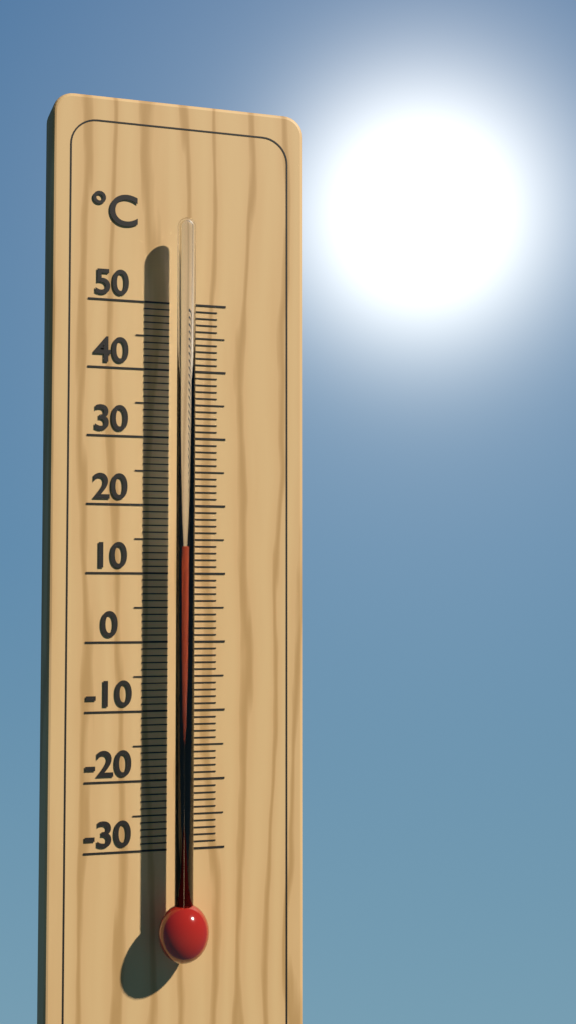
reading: 14 °C
